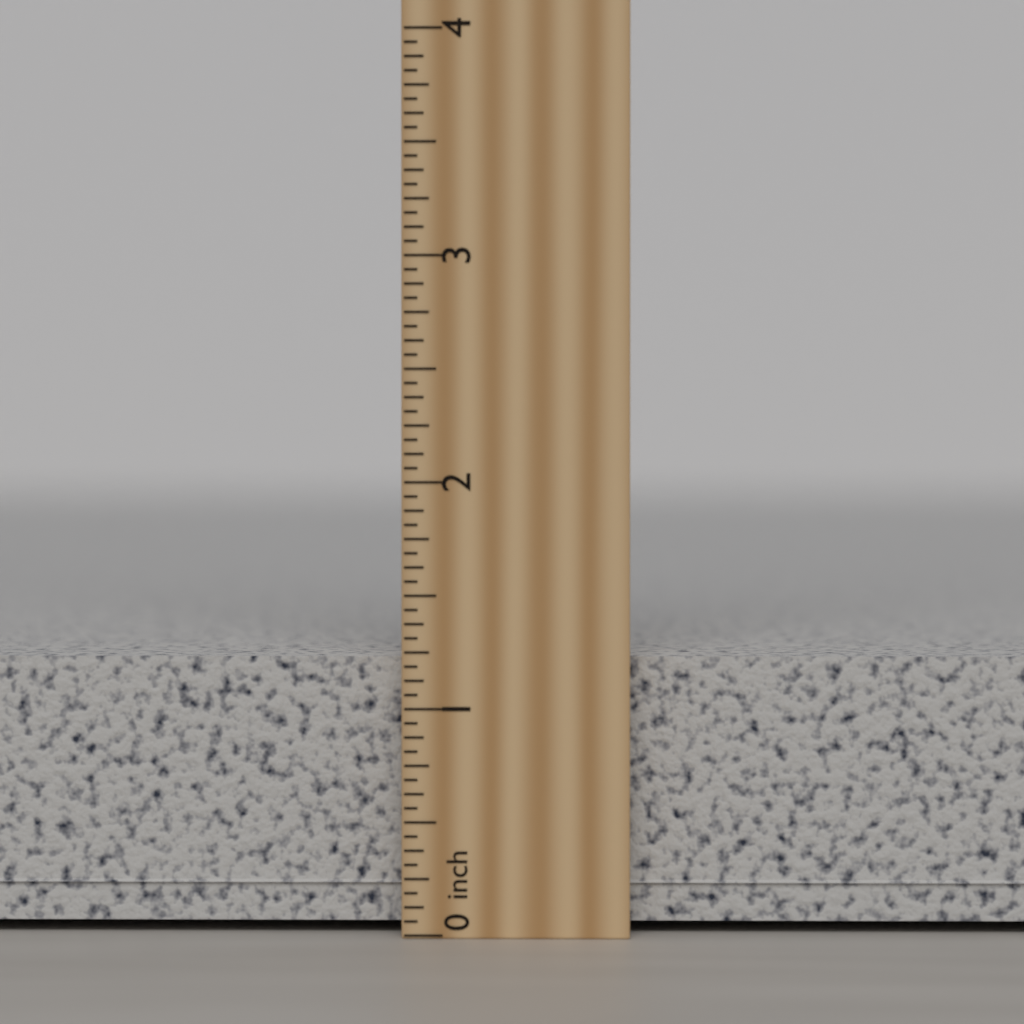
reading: 1.3125 inch
